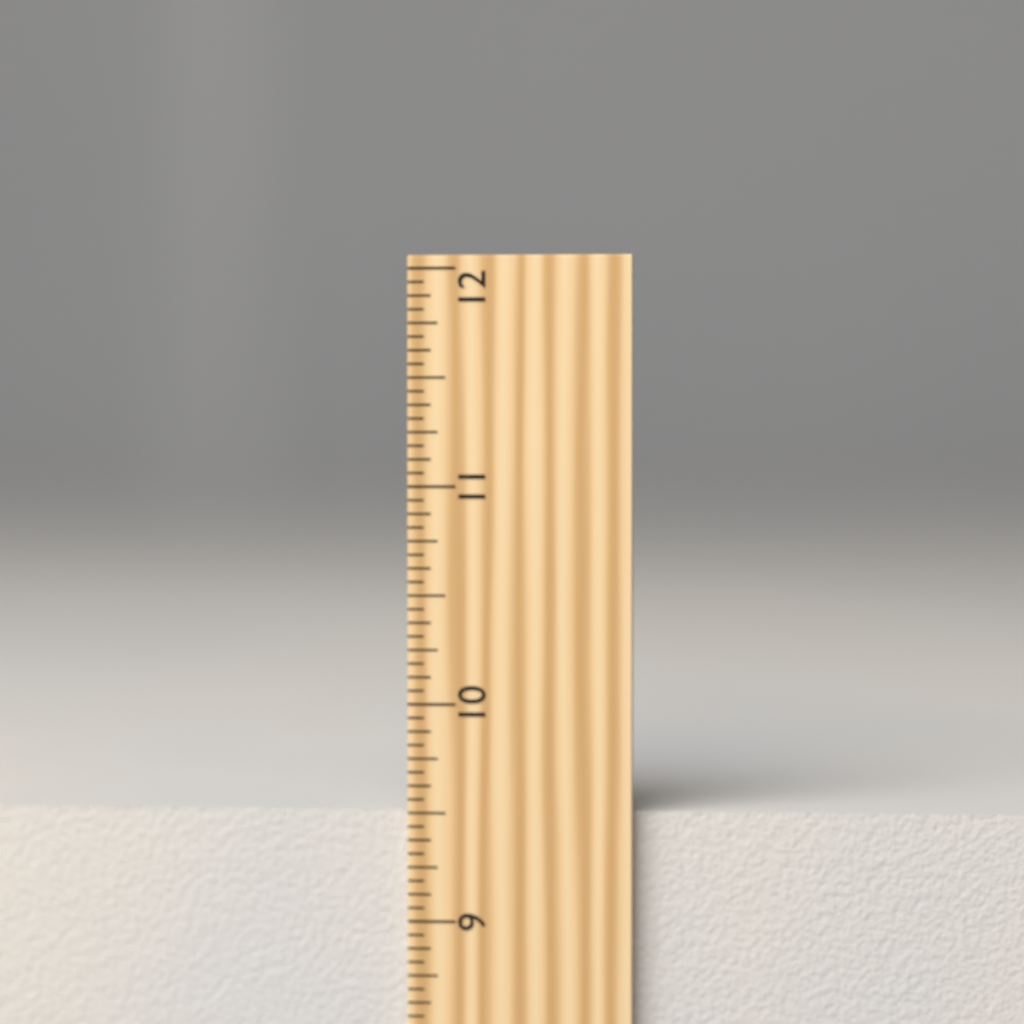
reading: 9.5000 inch
